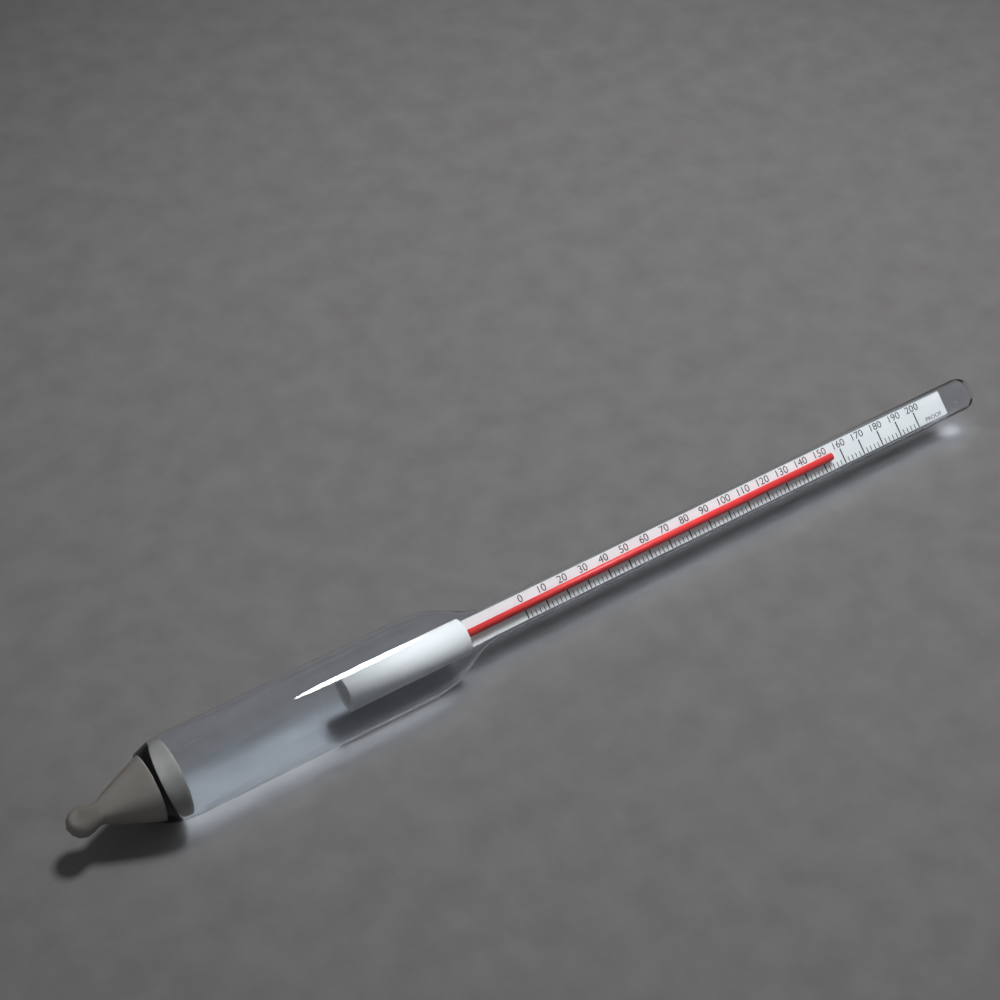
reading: 154 proof
